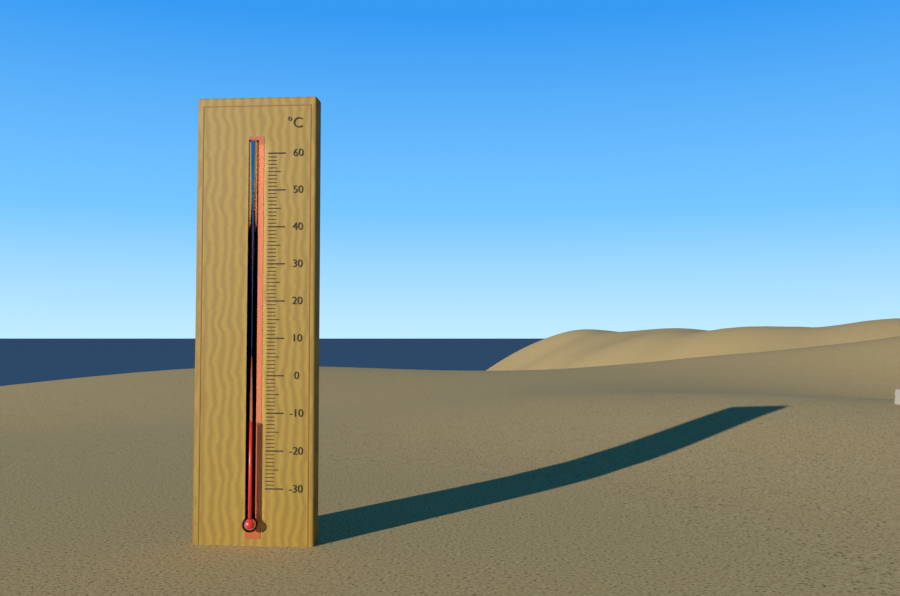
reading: -12 °C
